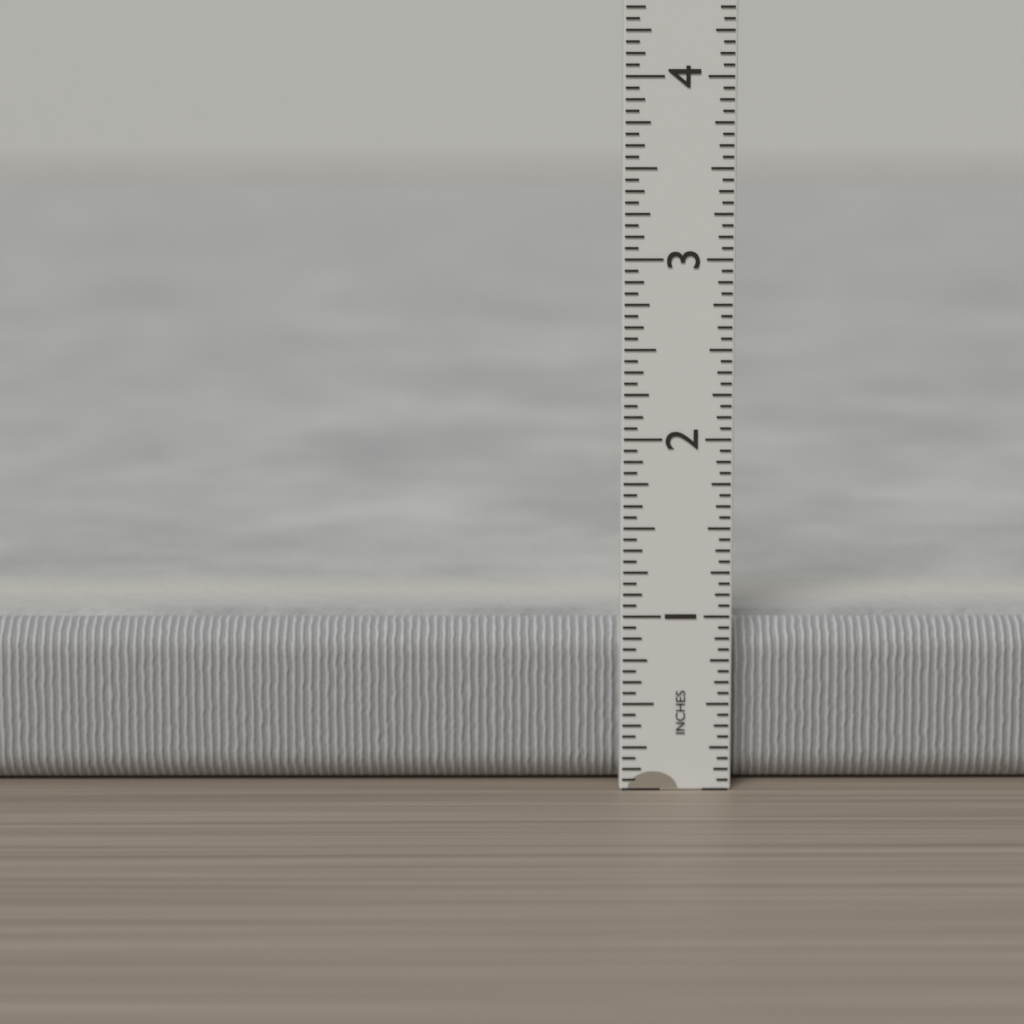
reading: 0.9375 in
